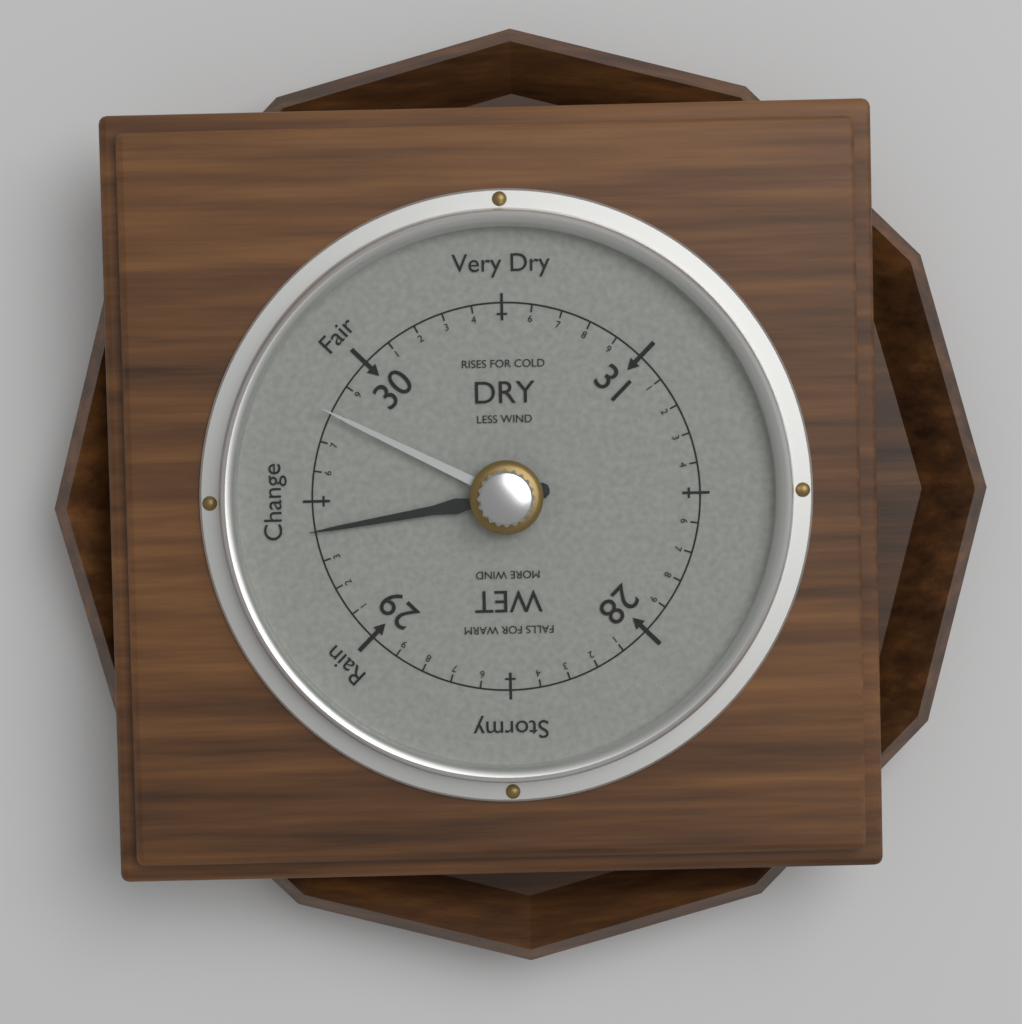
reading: 29.4 (no unit)
